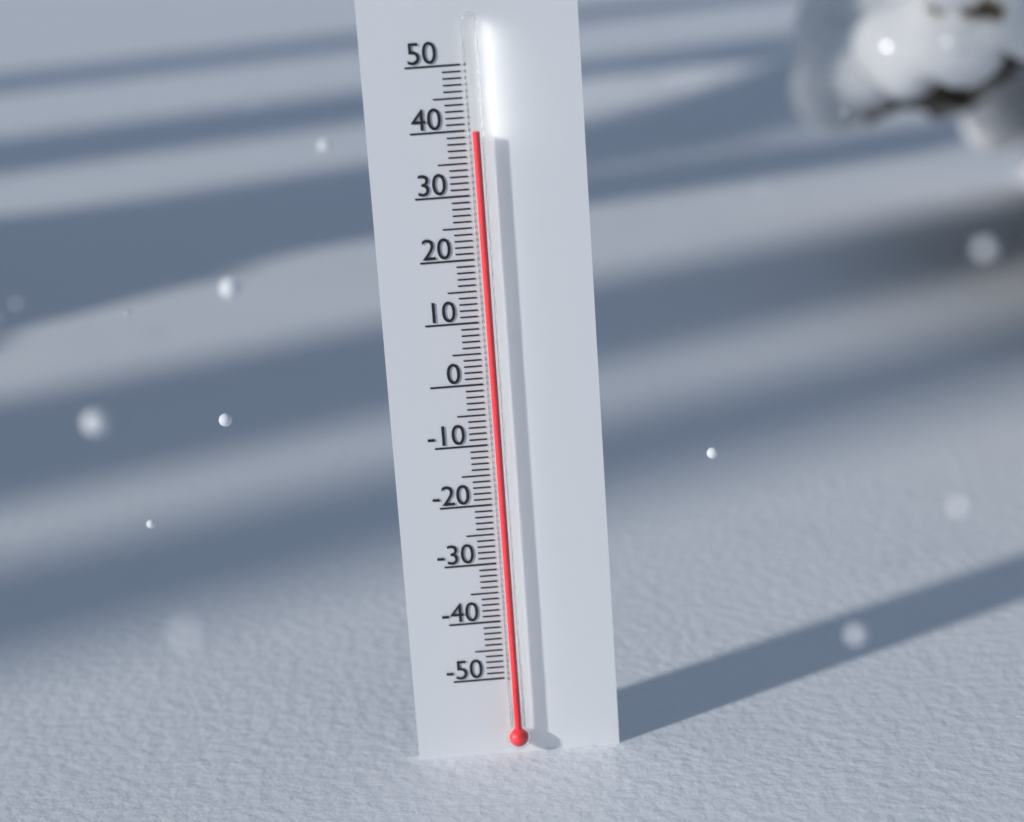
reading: 40 (no unit)
